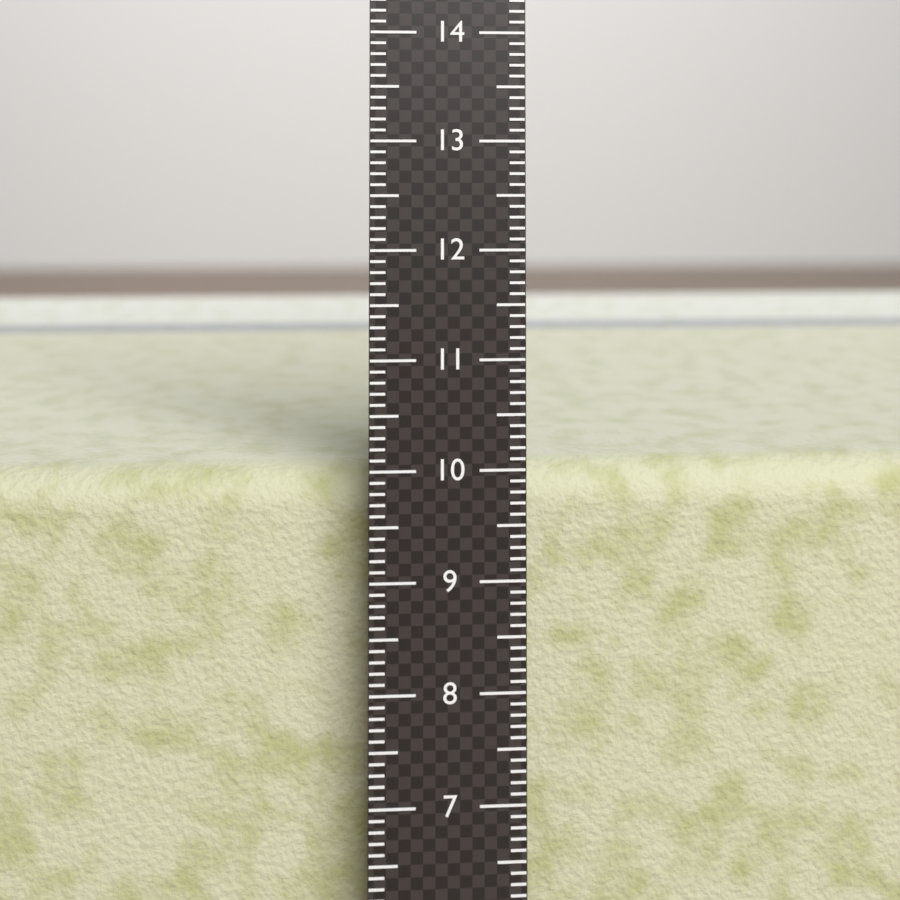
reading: 9.9 cm
